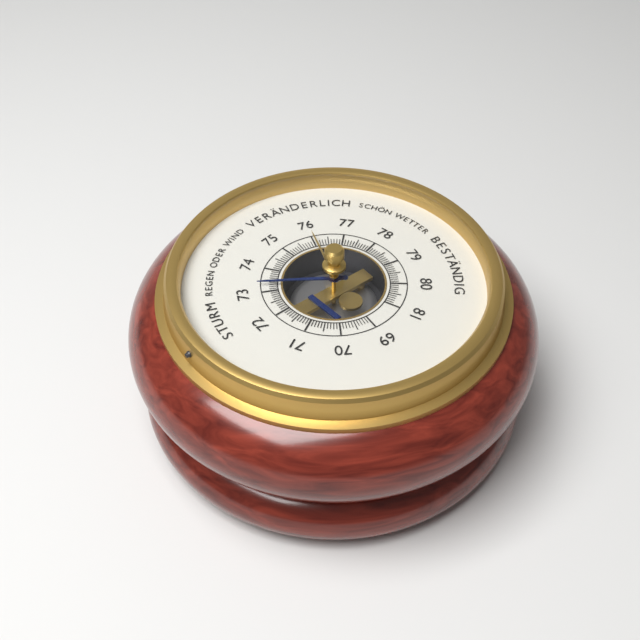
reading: 73.3 (no unit)
